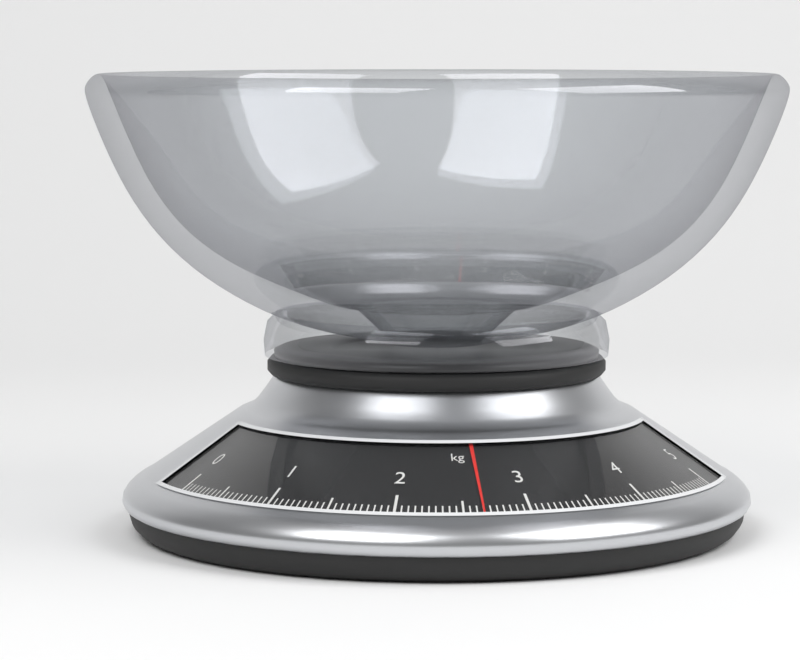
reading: 2.65 kg
